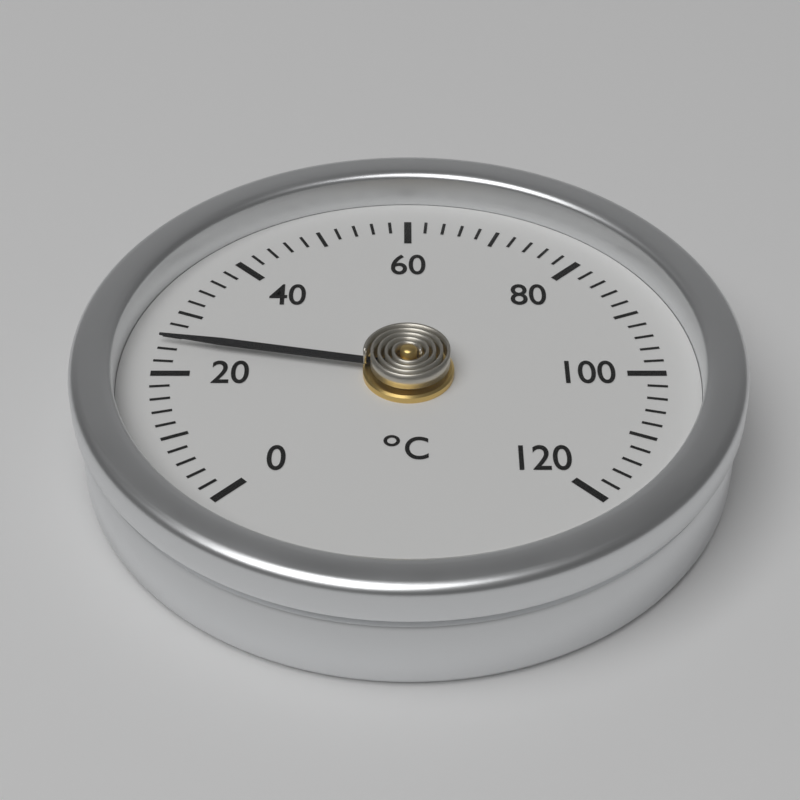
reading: 25 °C
